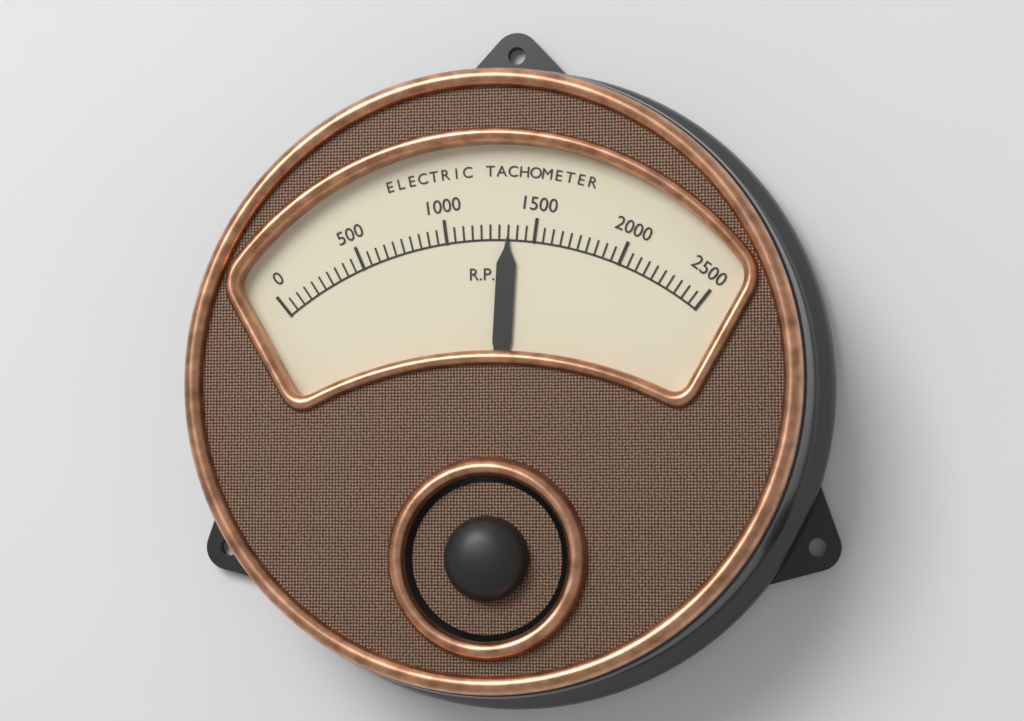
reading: 1350 RPM
